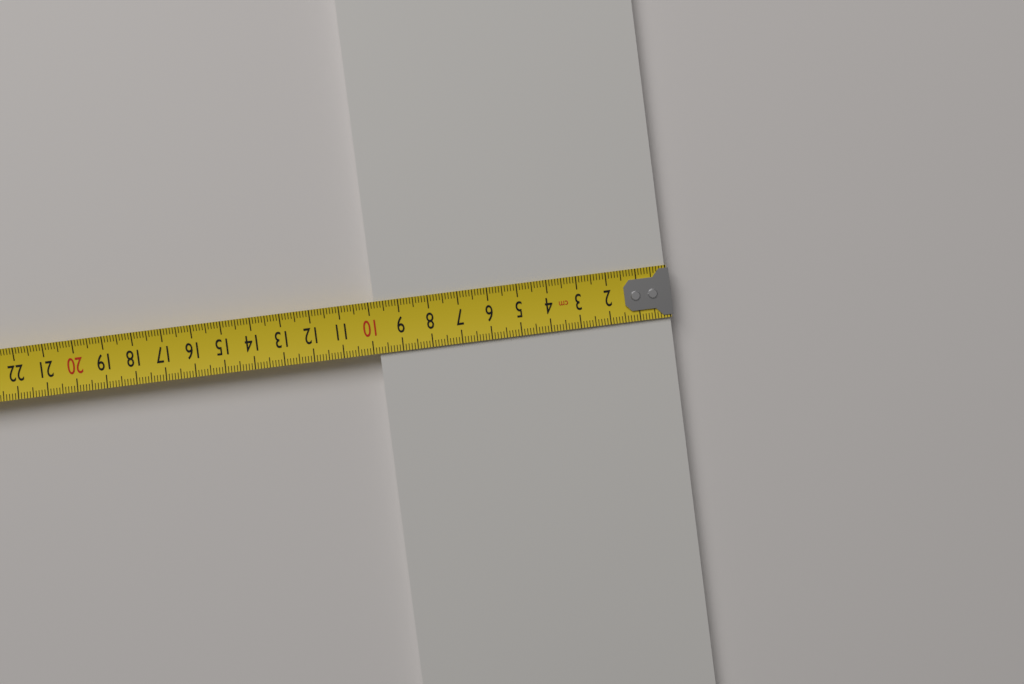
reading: 9.8 cm
